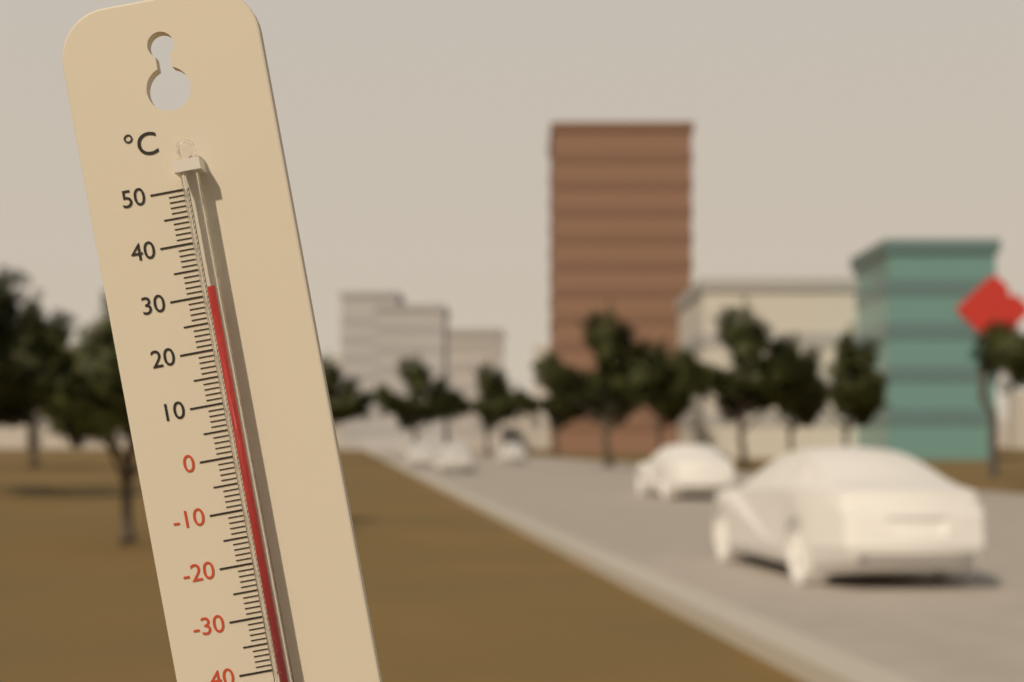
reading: 31 °C
